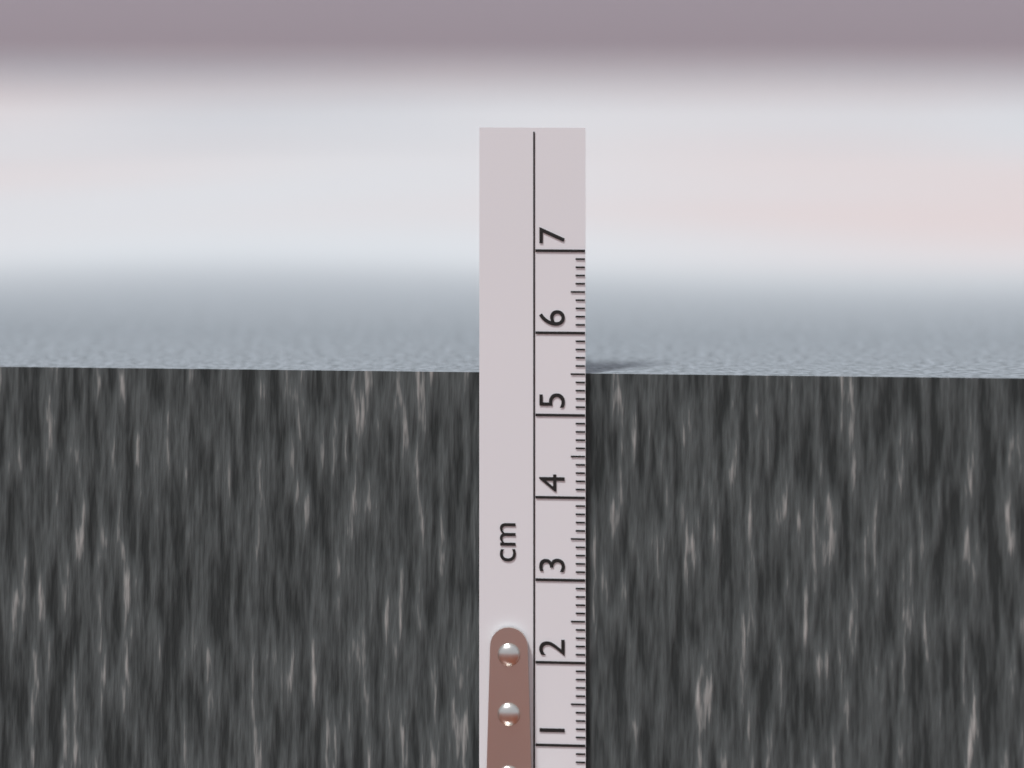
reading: 5.5 cm
